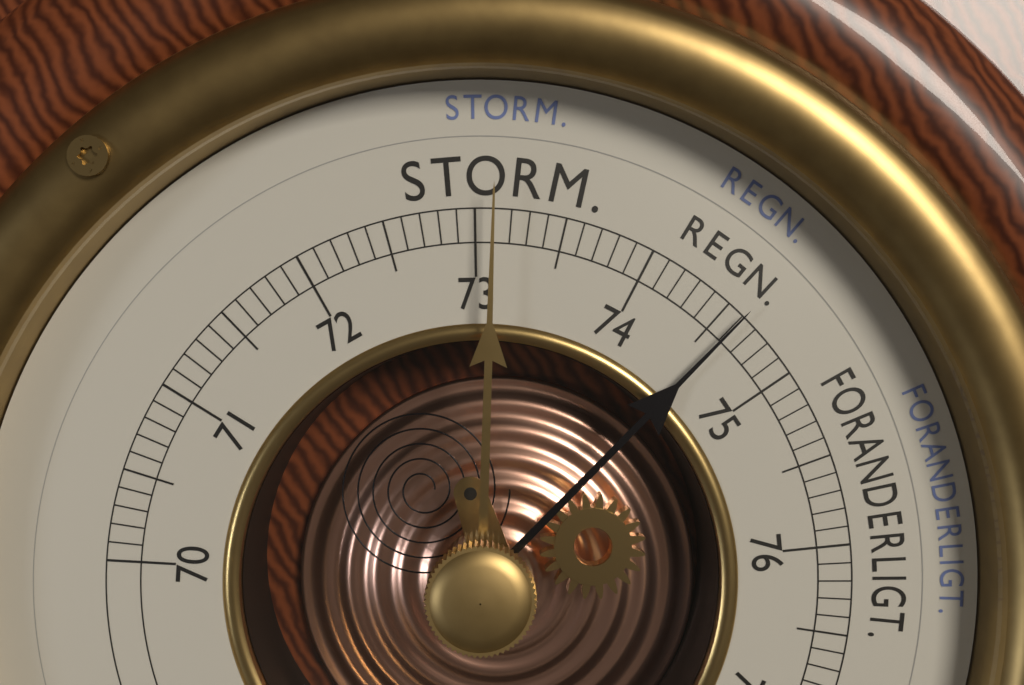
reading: 74.6 cm
